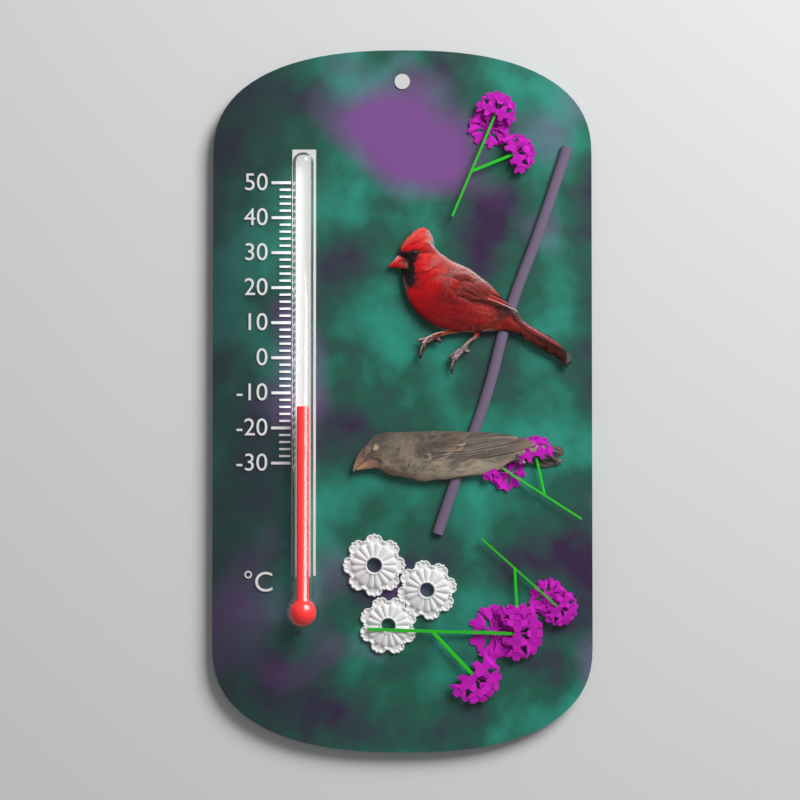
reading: -14 °C
